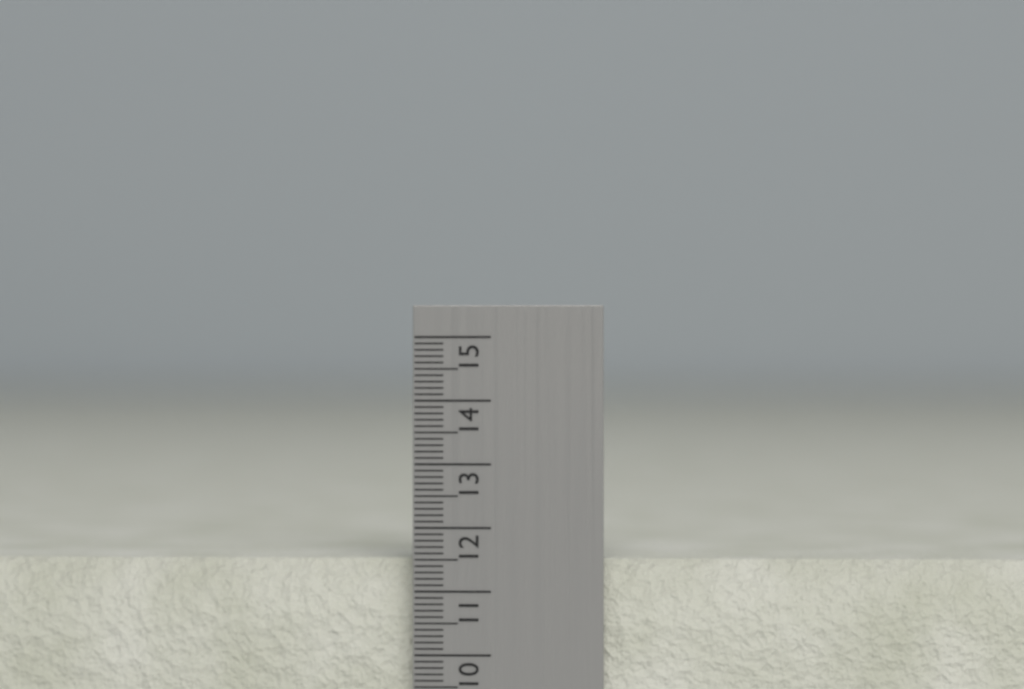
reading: 11.5 cm
